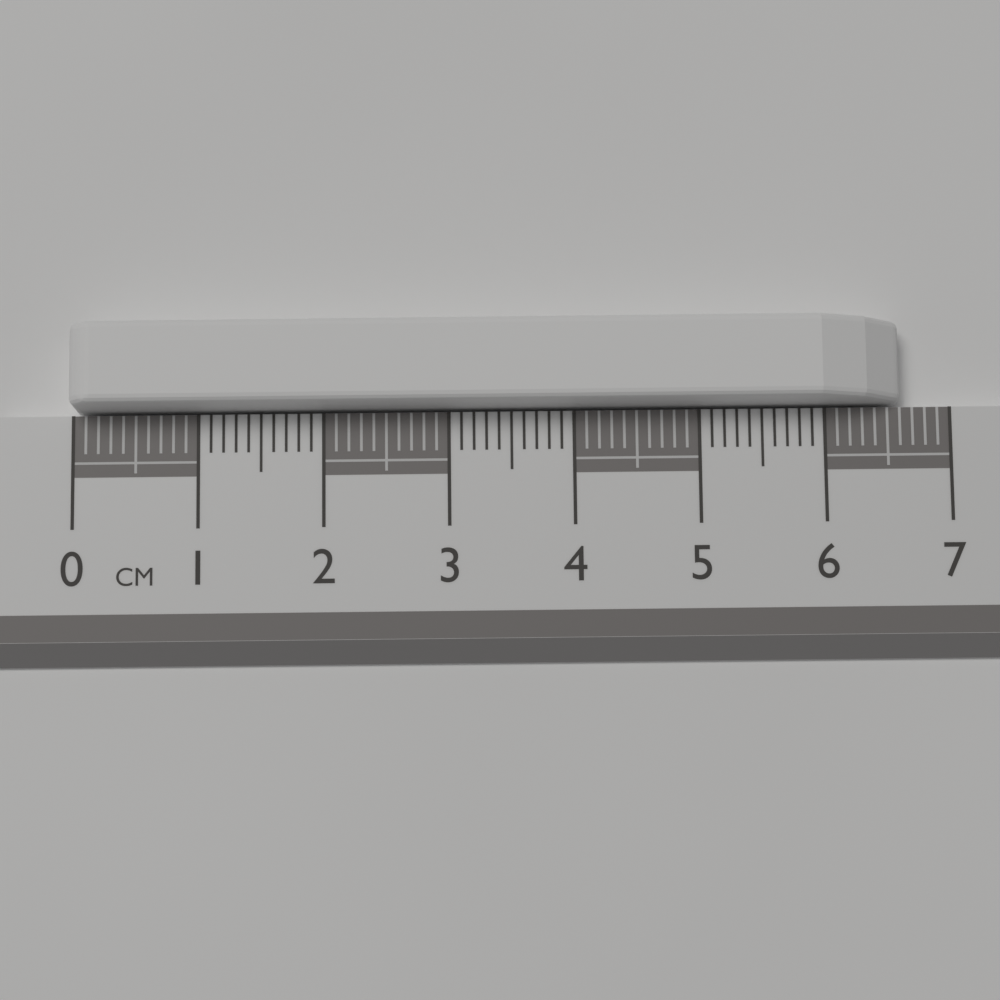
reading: 6.6 cm
